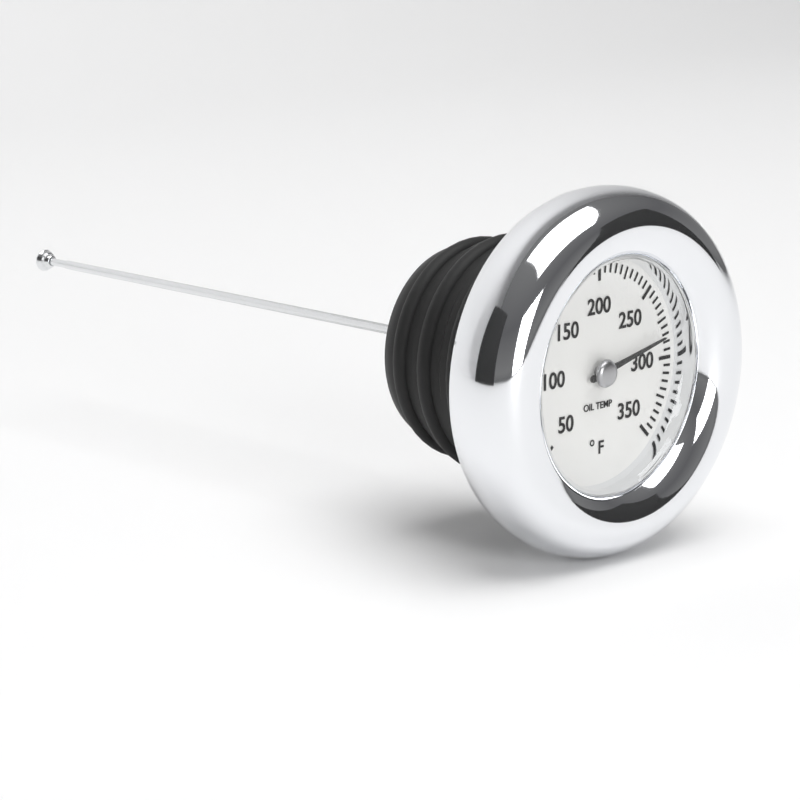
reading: 285 °F
